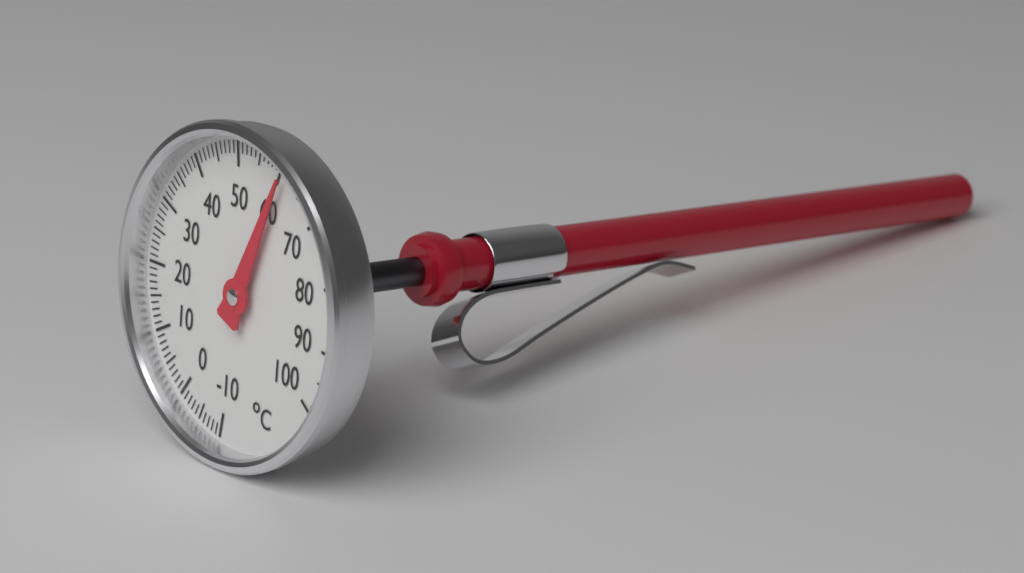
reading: 61 °C
